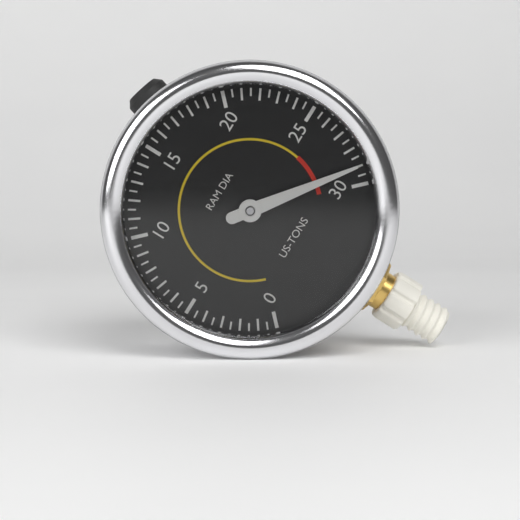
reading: 29.0 US-TONS
